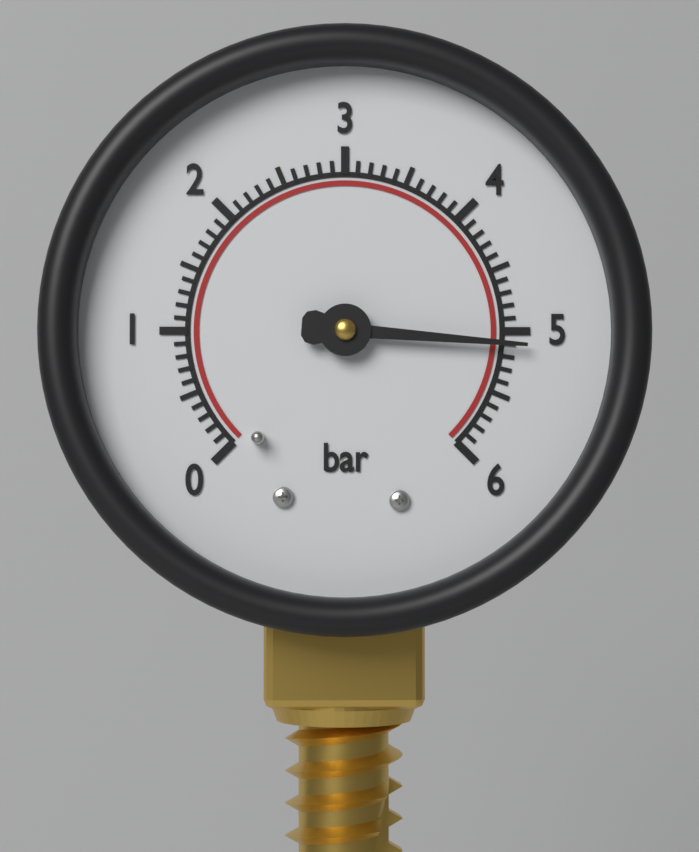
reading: 5.1 bar
